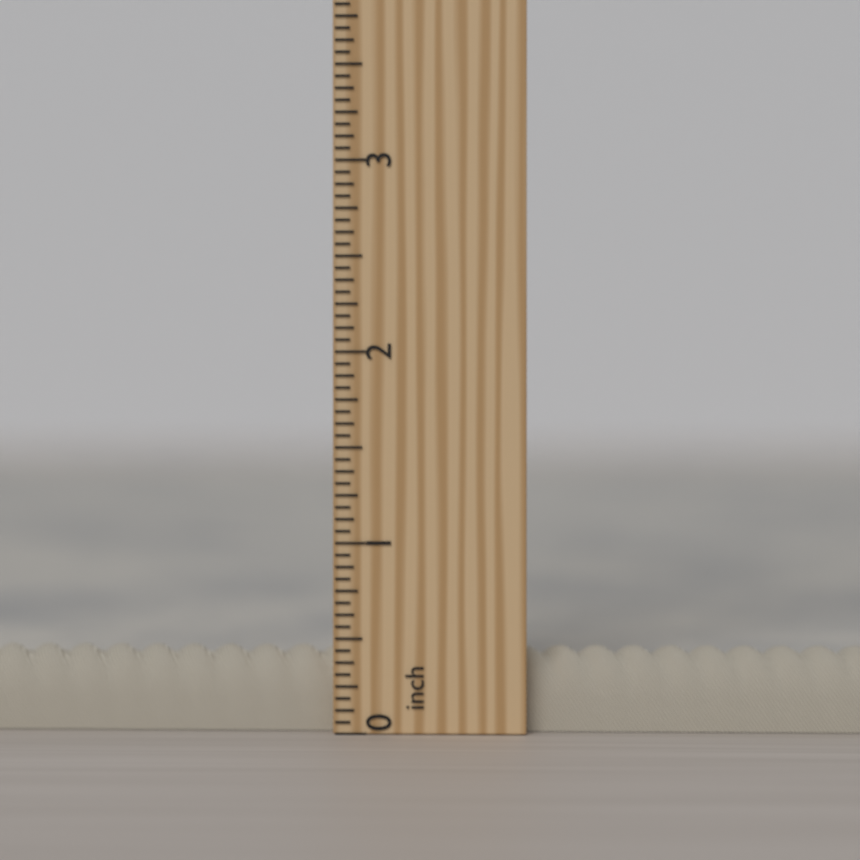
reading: 0.4375 inch
